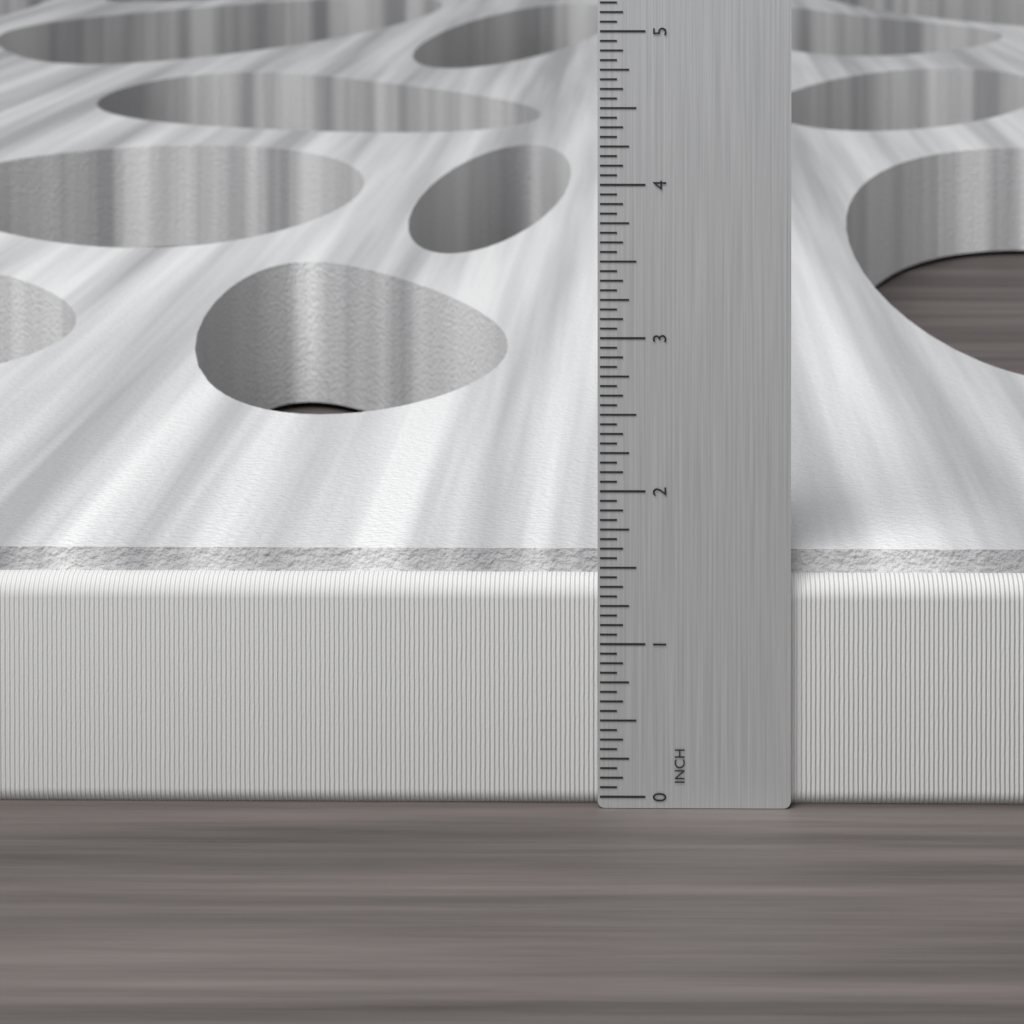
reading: 1.5625 in
